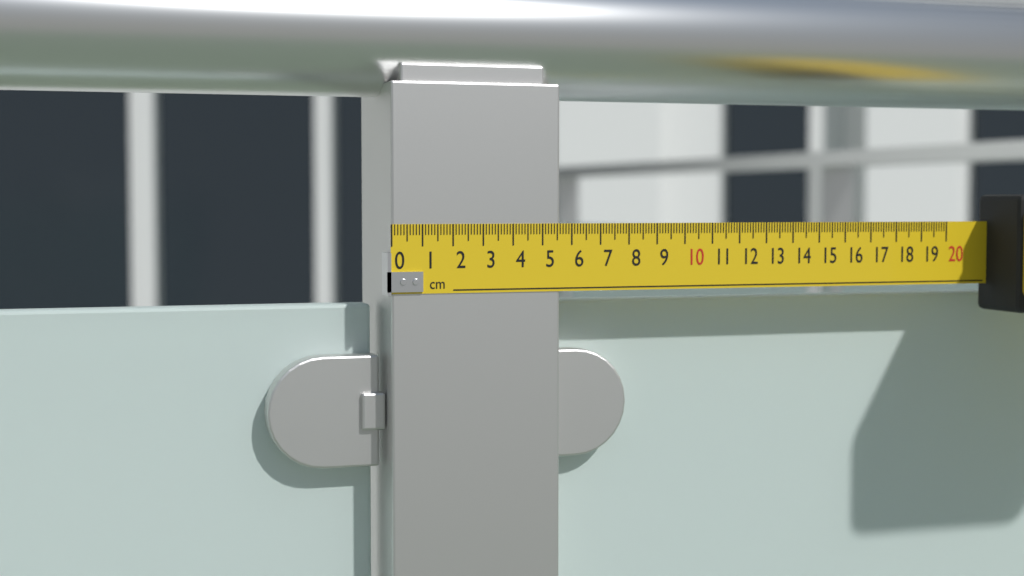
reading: 5.6 cm
